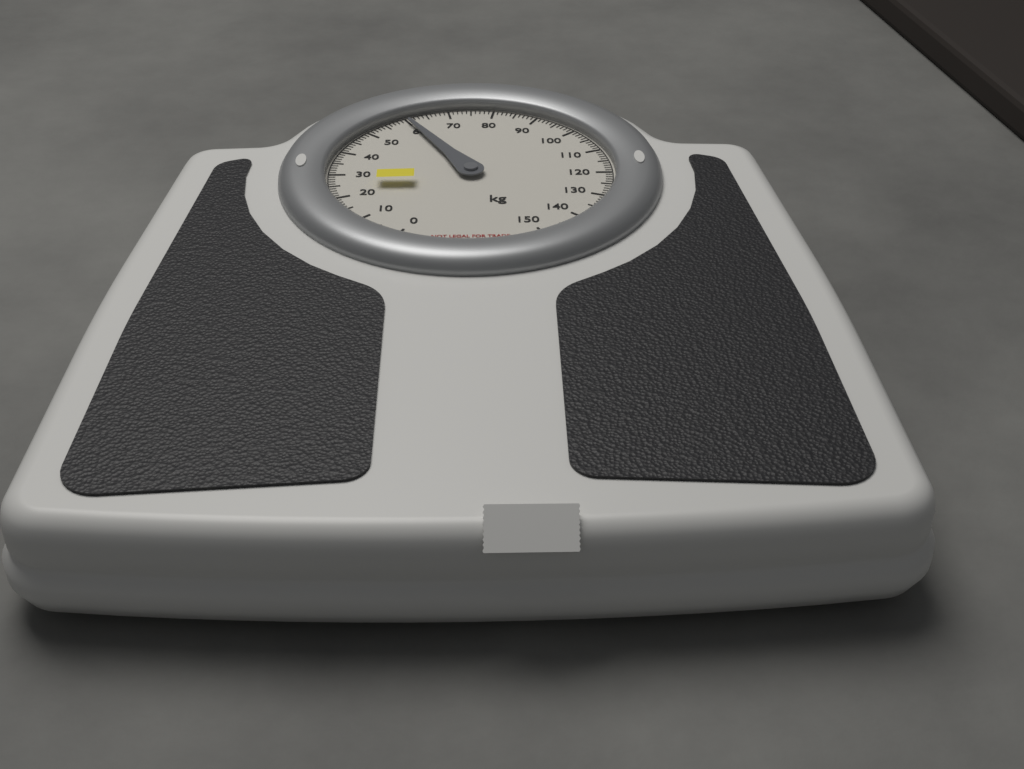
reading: 60 kg
